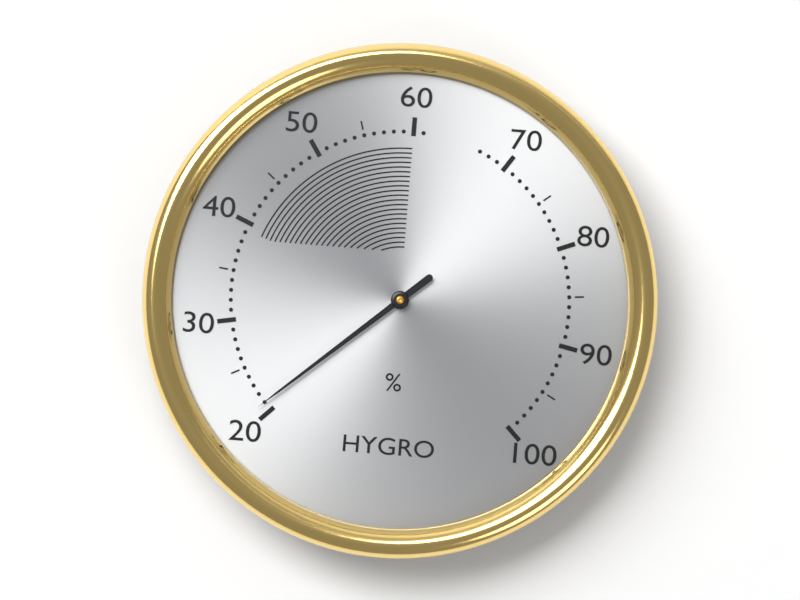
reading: 21 %
